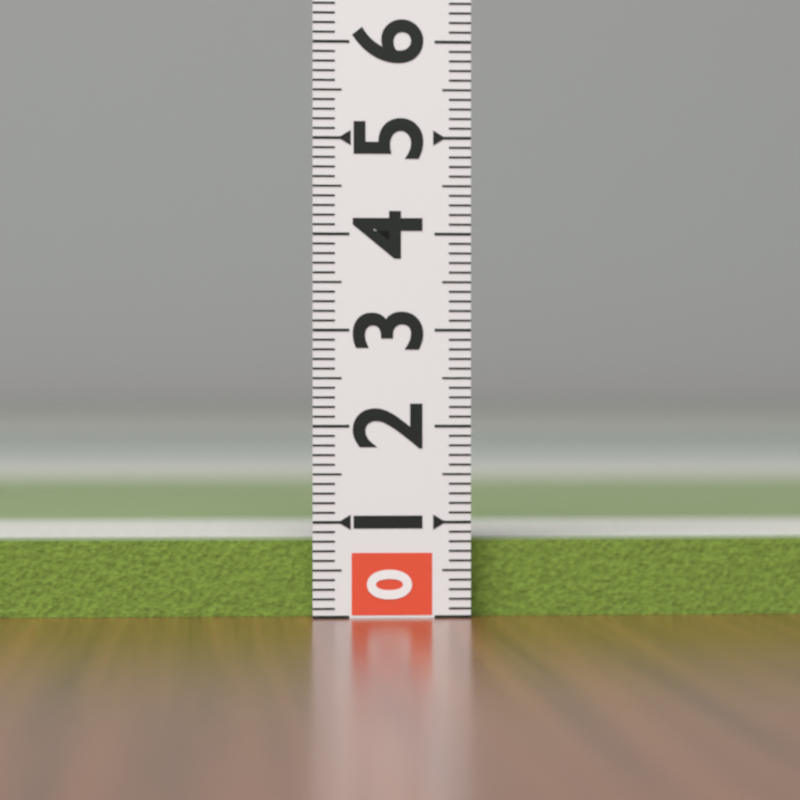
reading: 0.8 (no unit)
